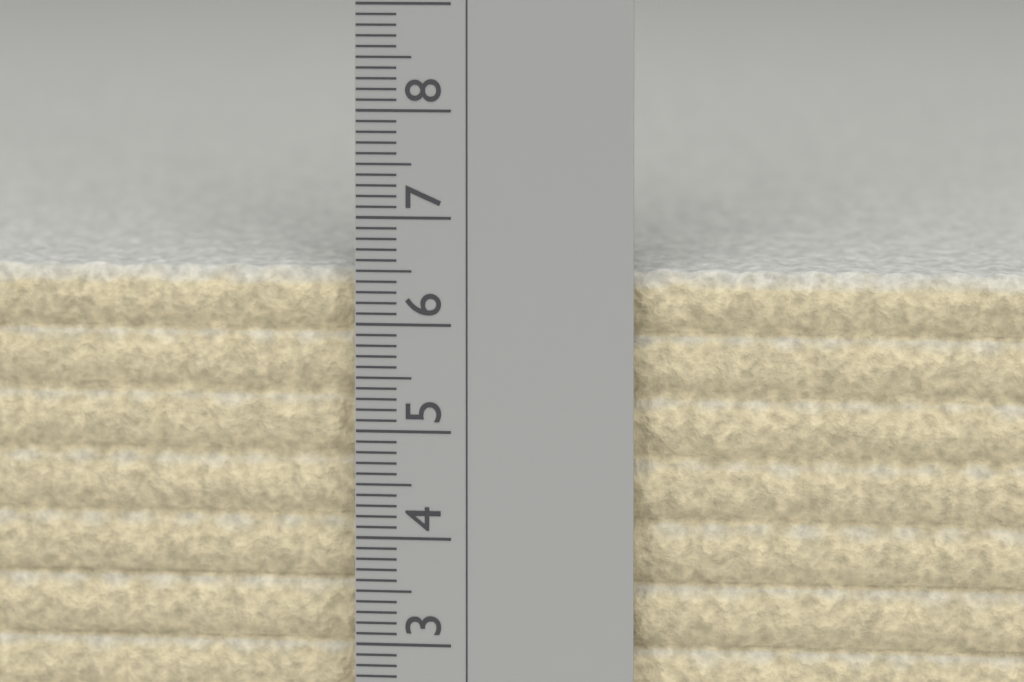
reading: 6.5 cm
